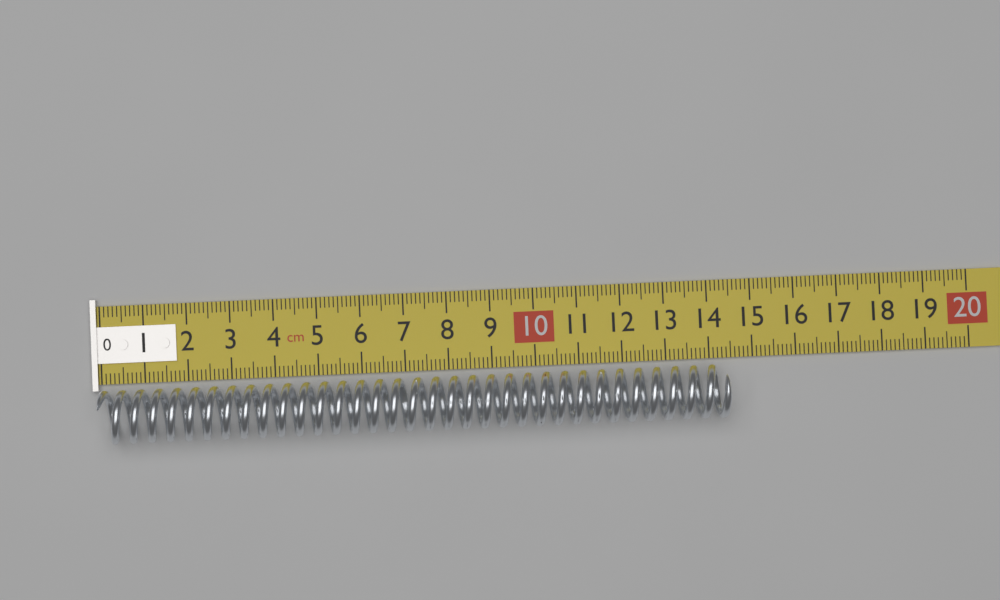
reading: 14.4 cm
